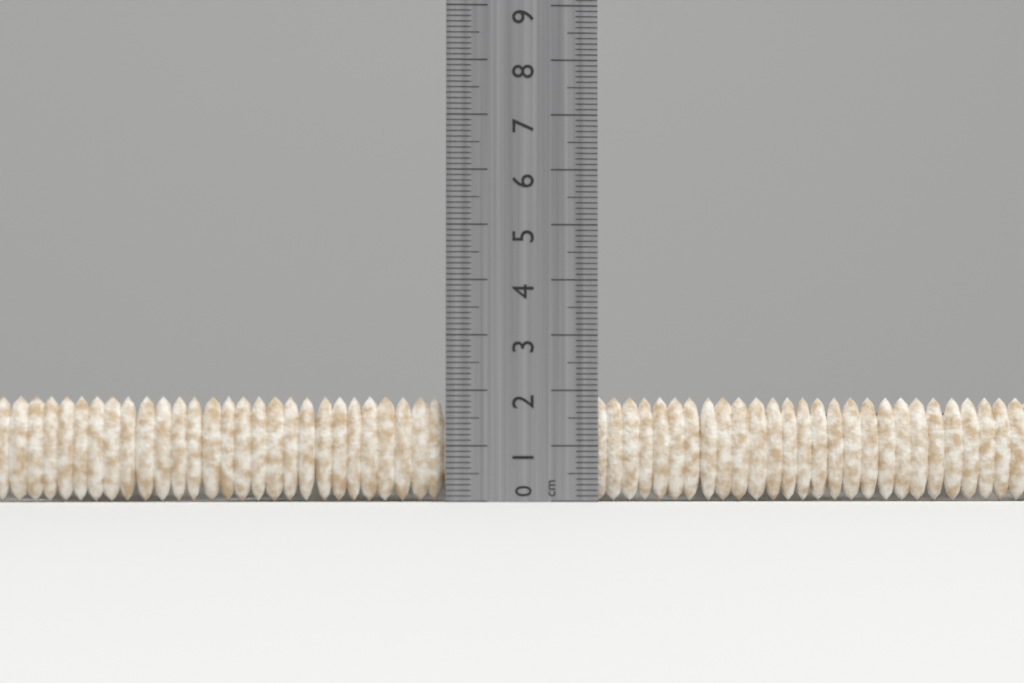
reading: 1.9 cm
